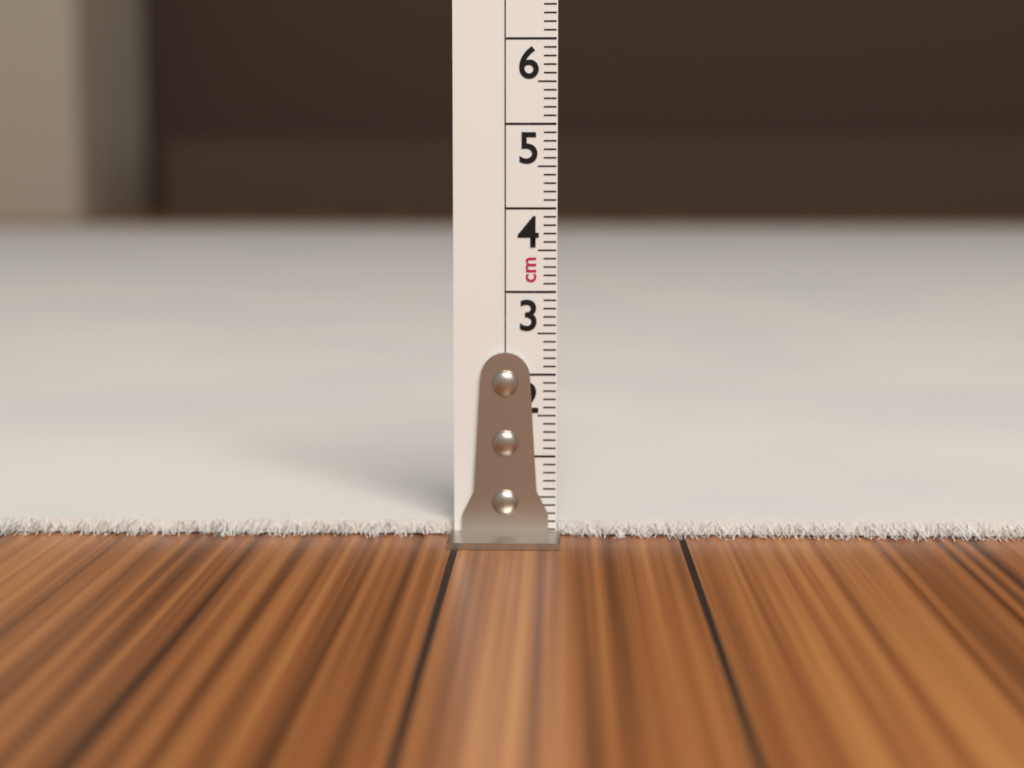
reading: 0.2 cm
